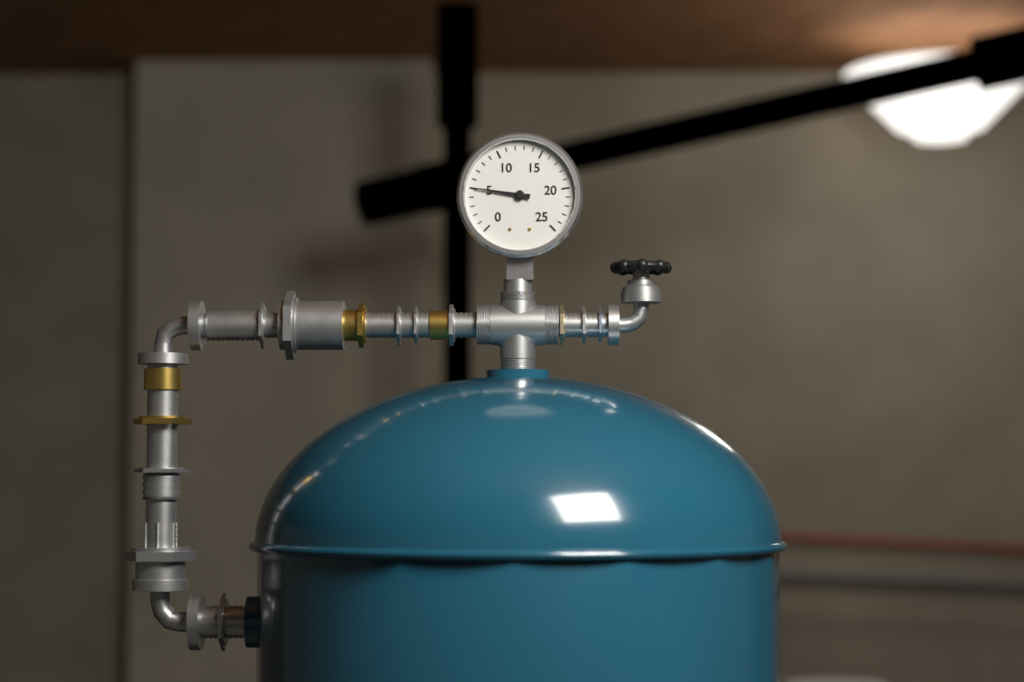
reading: 5 (no unit)
